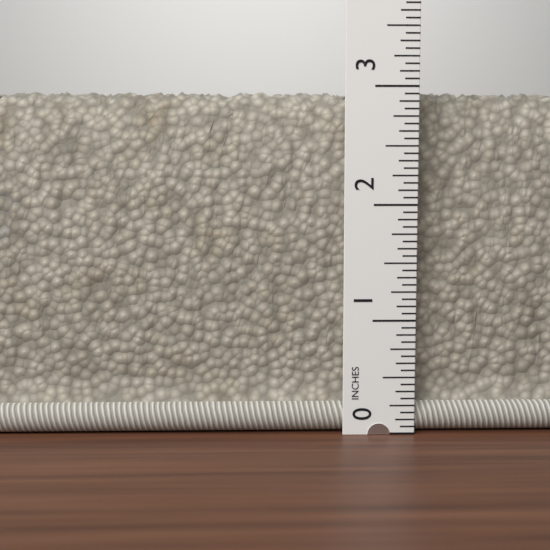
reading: 3.0000 in
